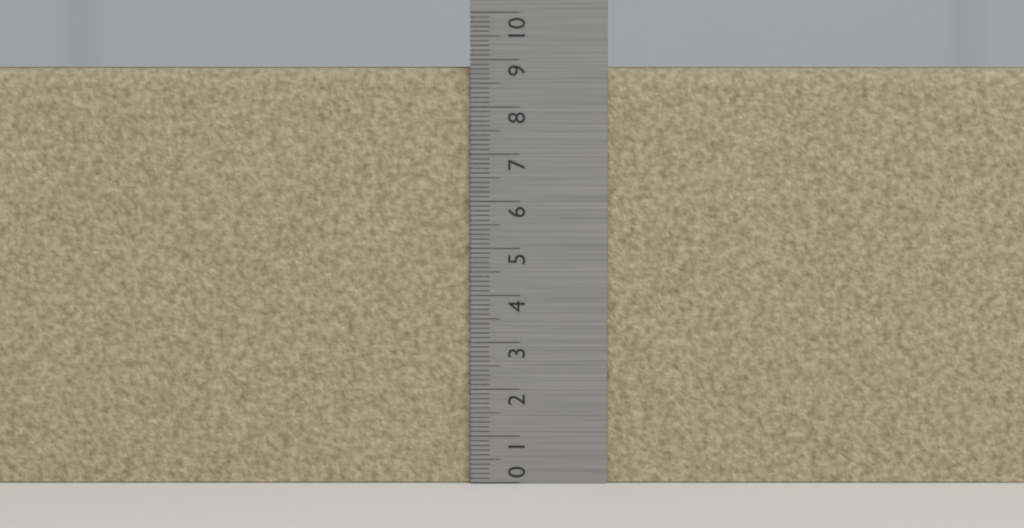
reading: 8.9 (no unit)
